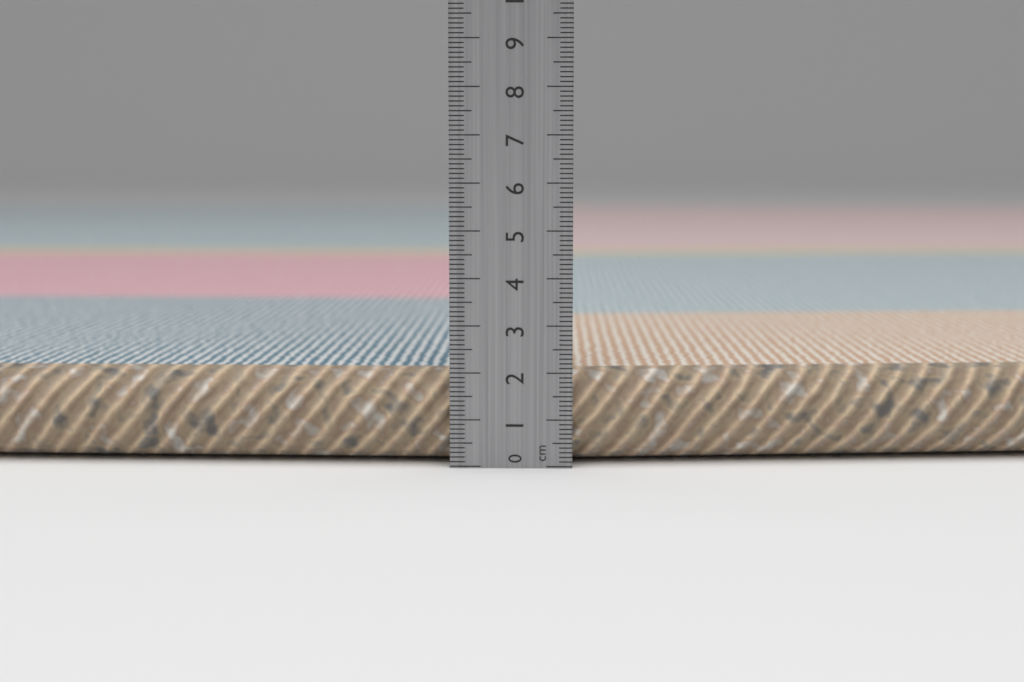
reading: 2.0 cm
